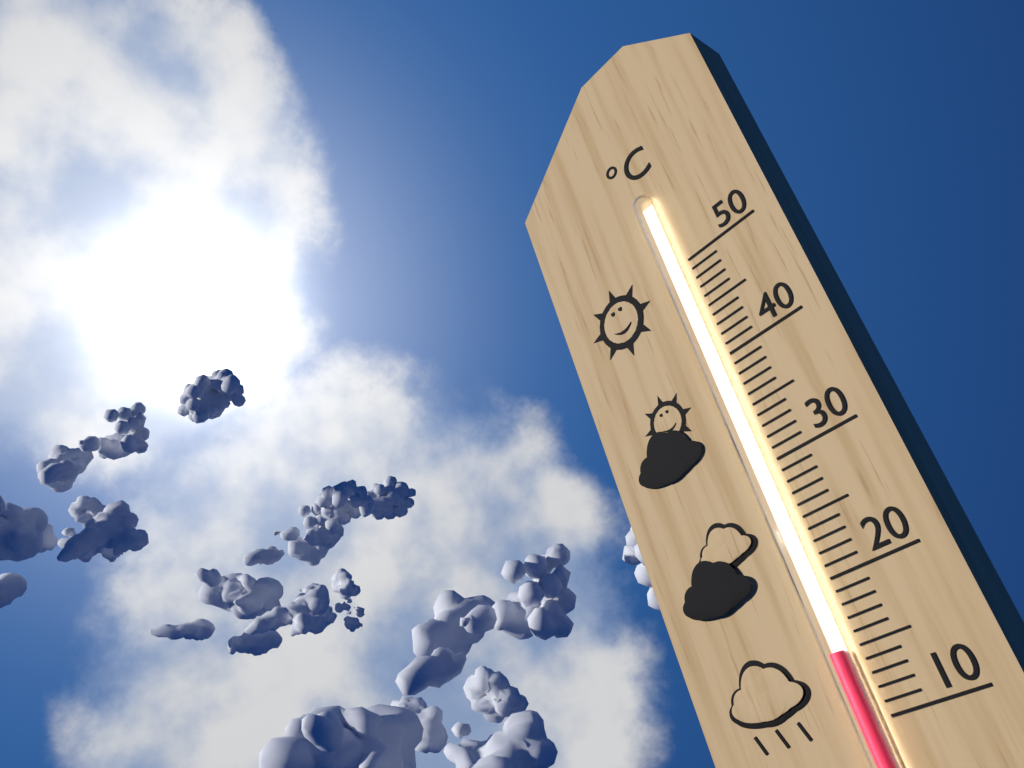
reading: 15 °C
